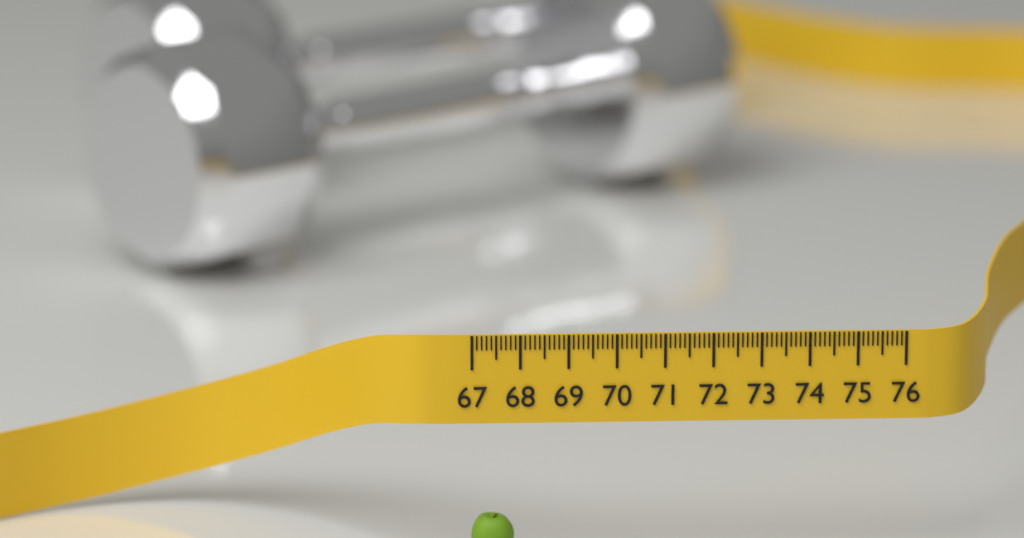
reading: 67.9 (no unit)
